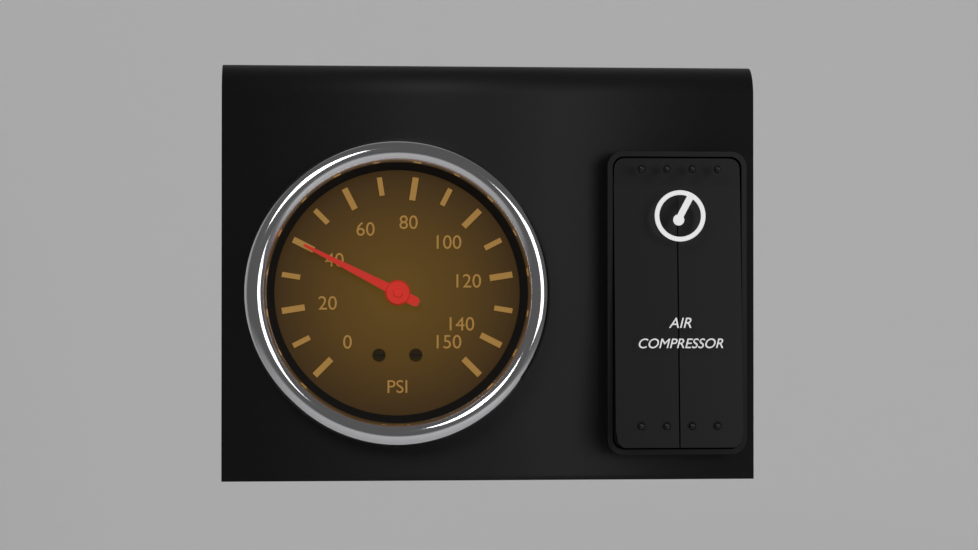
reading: 40 psi
